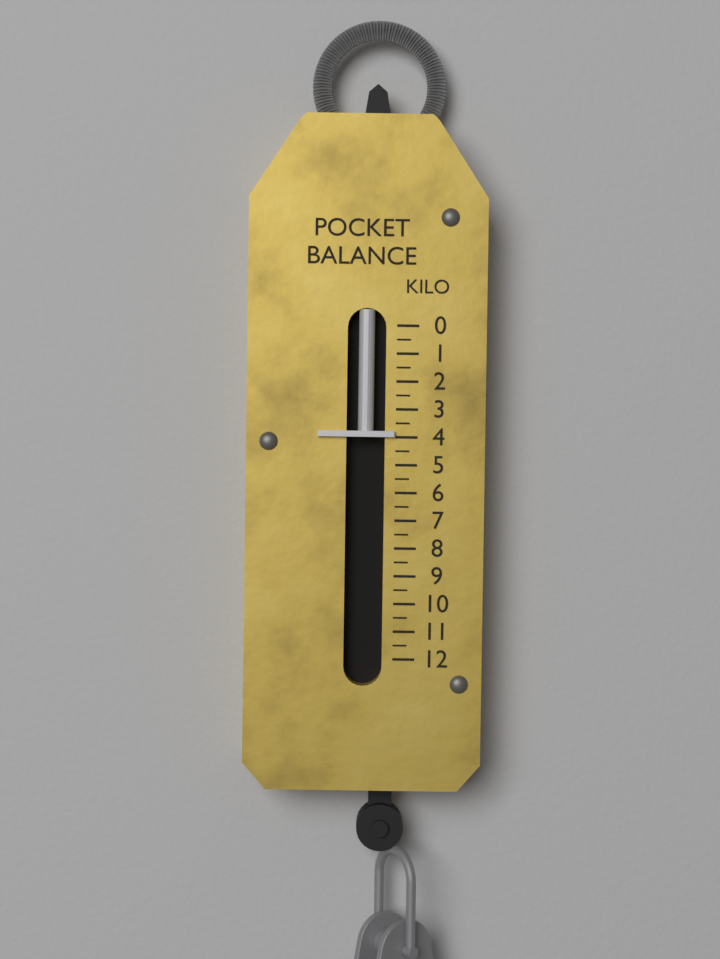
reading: 4.0 kg
